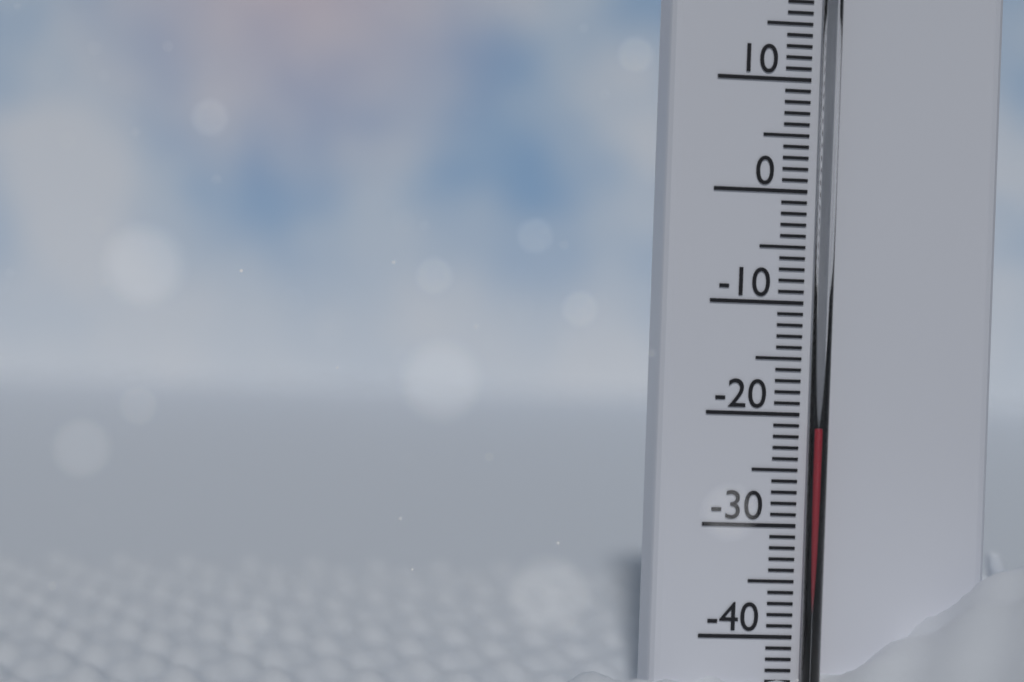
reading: -21 °C
